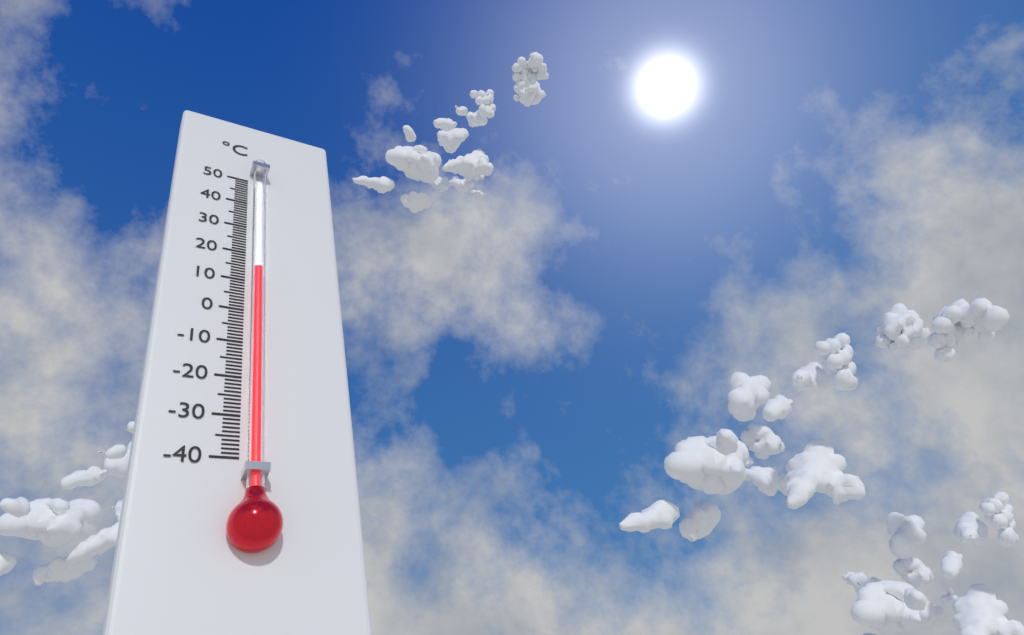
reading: 13 °C
